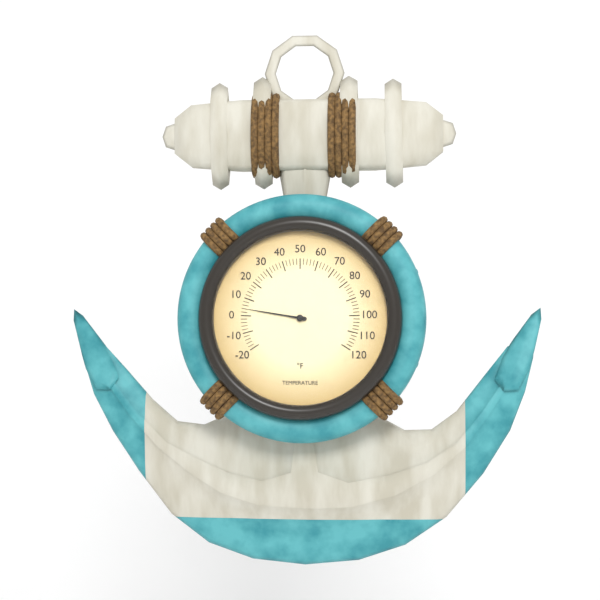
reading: 4 °F
